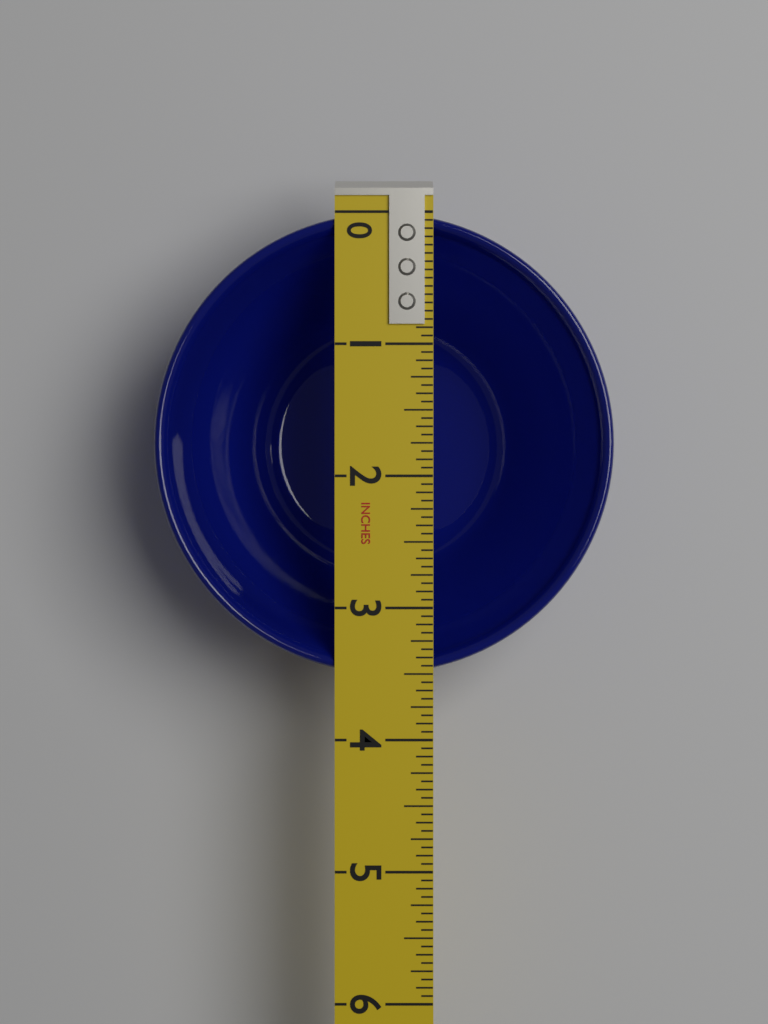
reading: 3.5000 in
